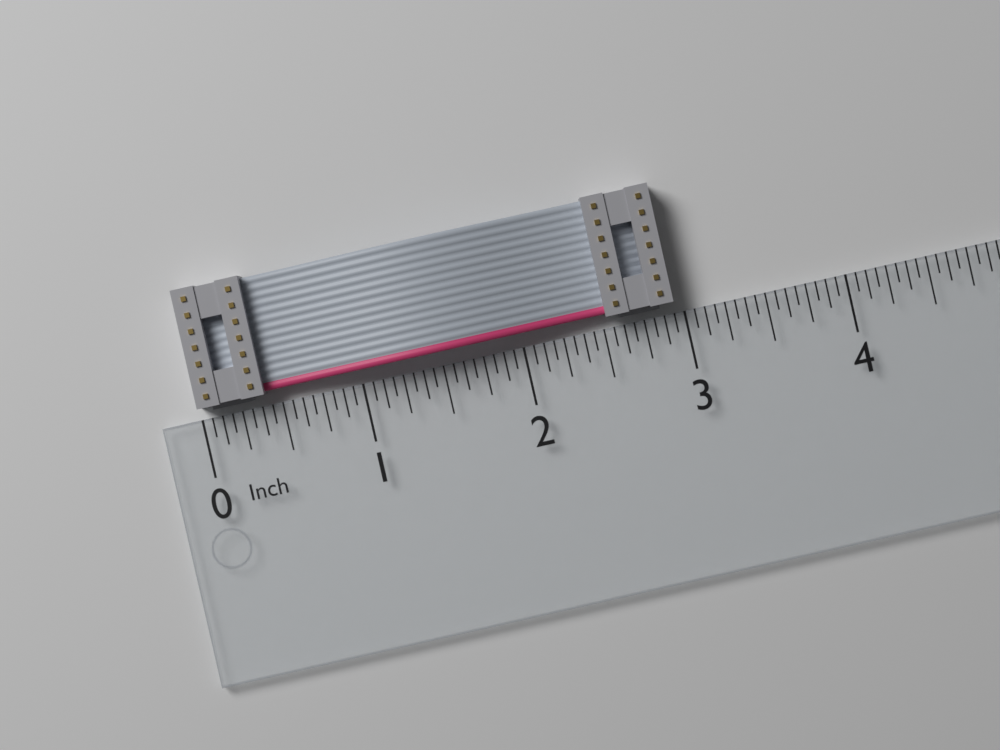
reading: 2.9375 in
